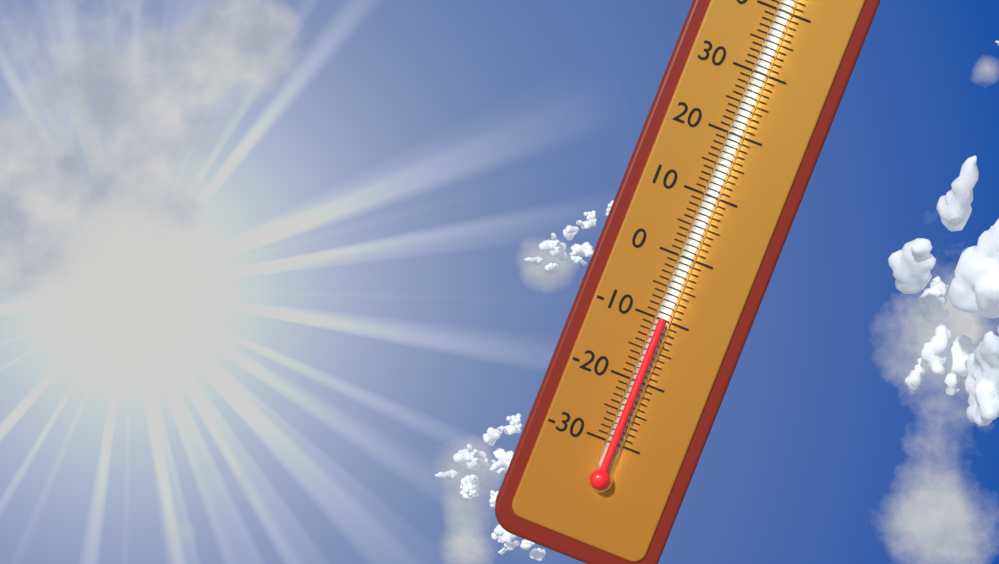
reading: -10 °C
